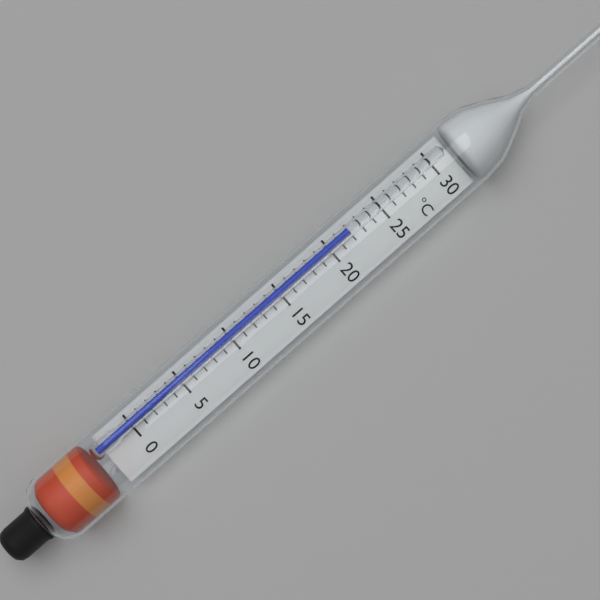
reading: 22 °C
